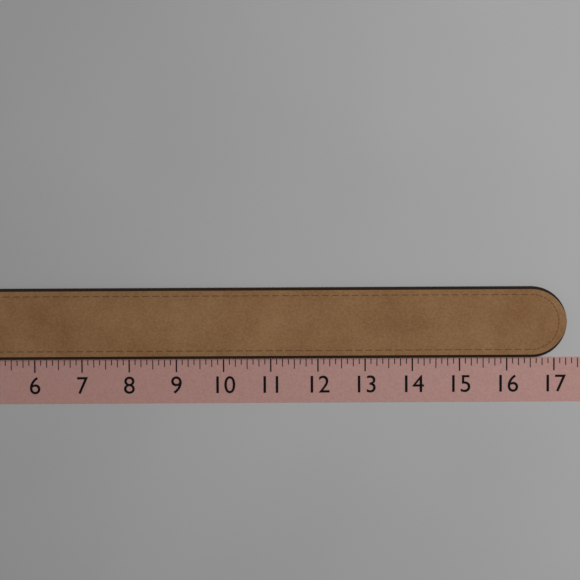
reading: 17.250 (no unit)
